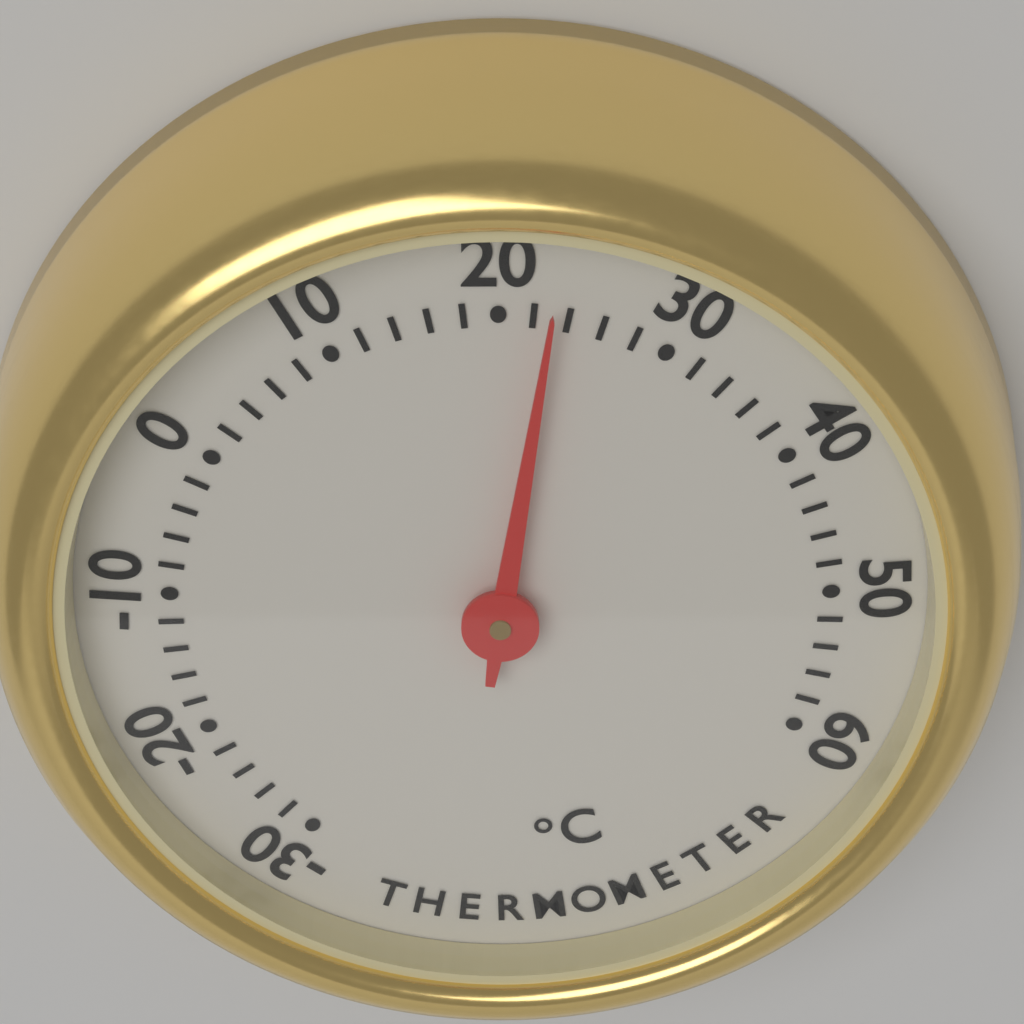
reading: 23 °C
